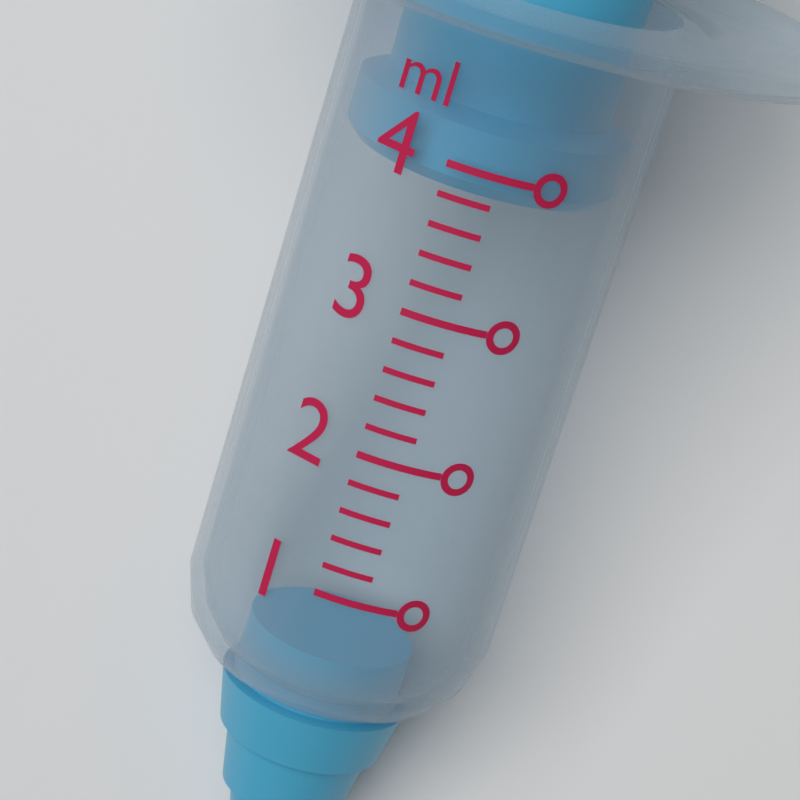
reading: 3.8 ml
